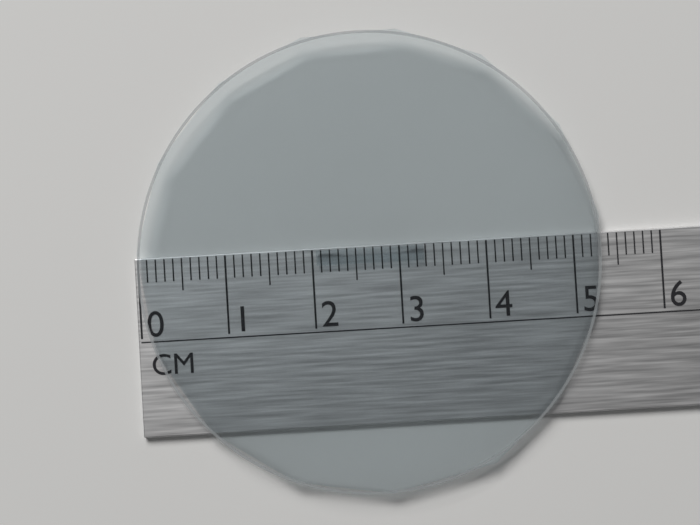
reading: 5.3 cm
